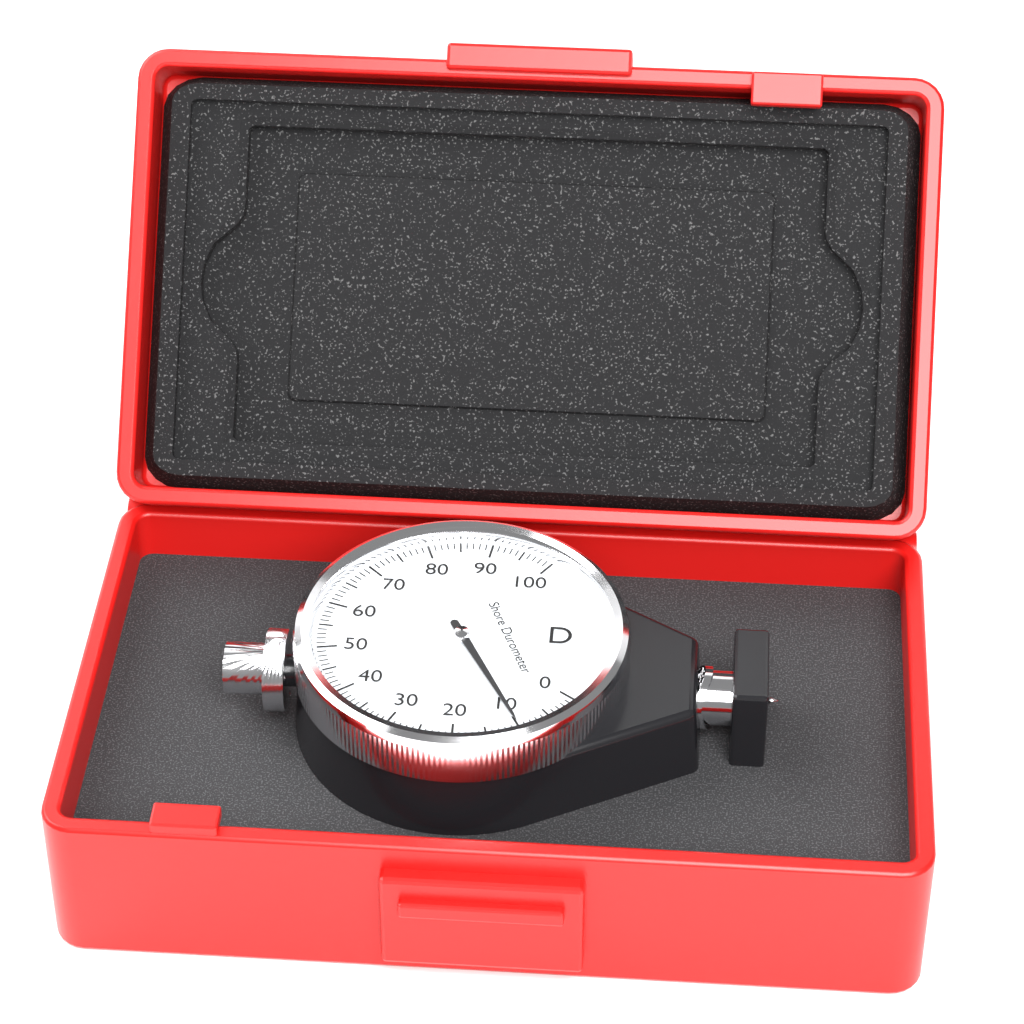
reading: 10 Shore D
